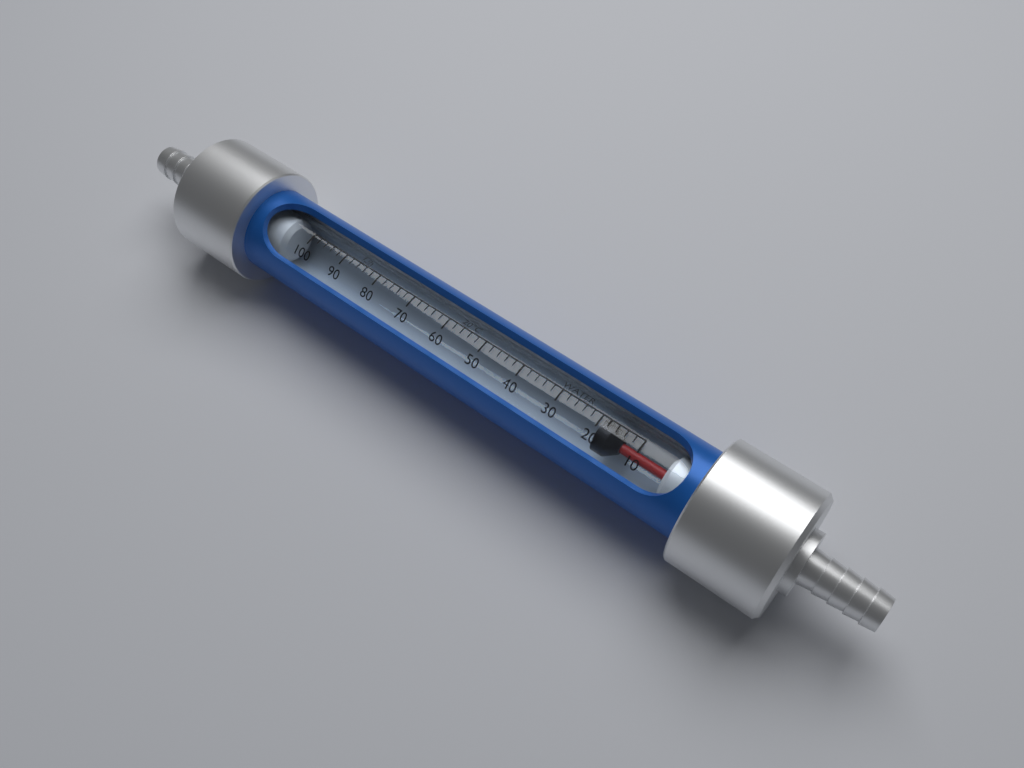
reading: 20 L/h
